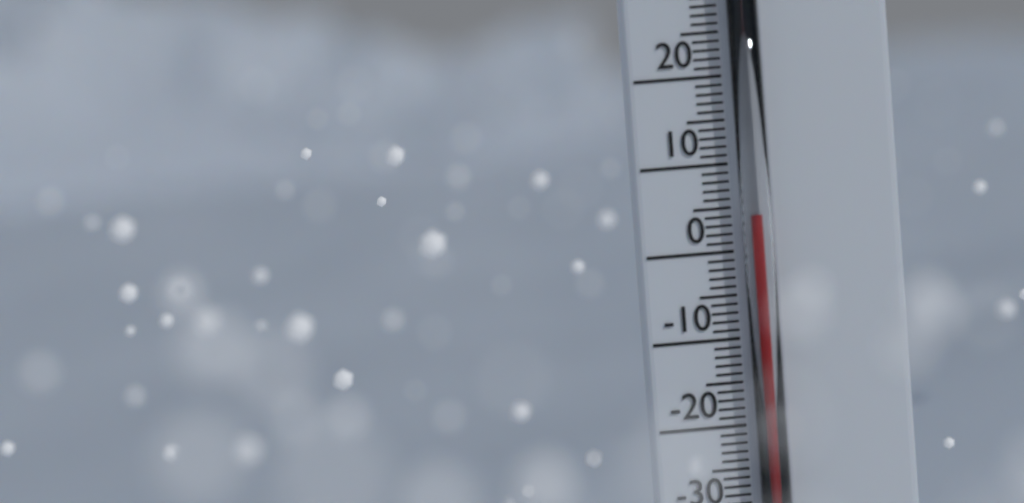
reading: 4 °C
